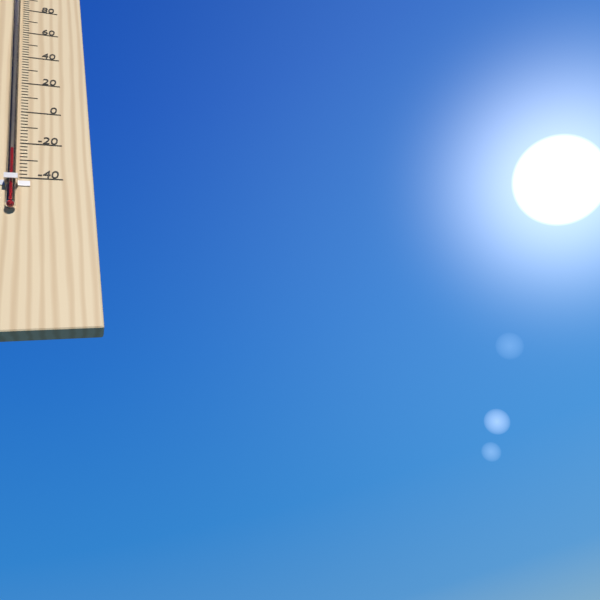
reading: -26 °F
